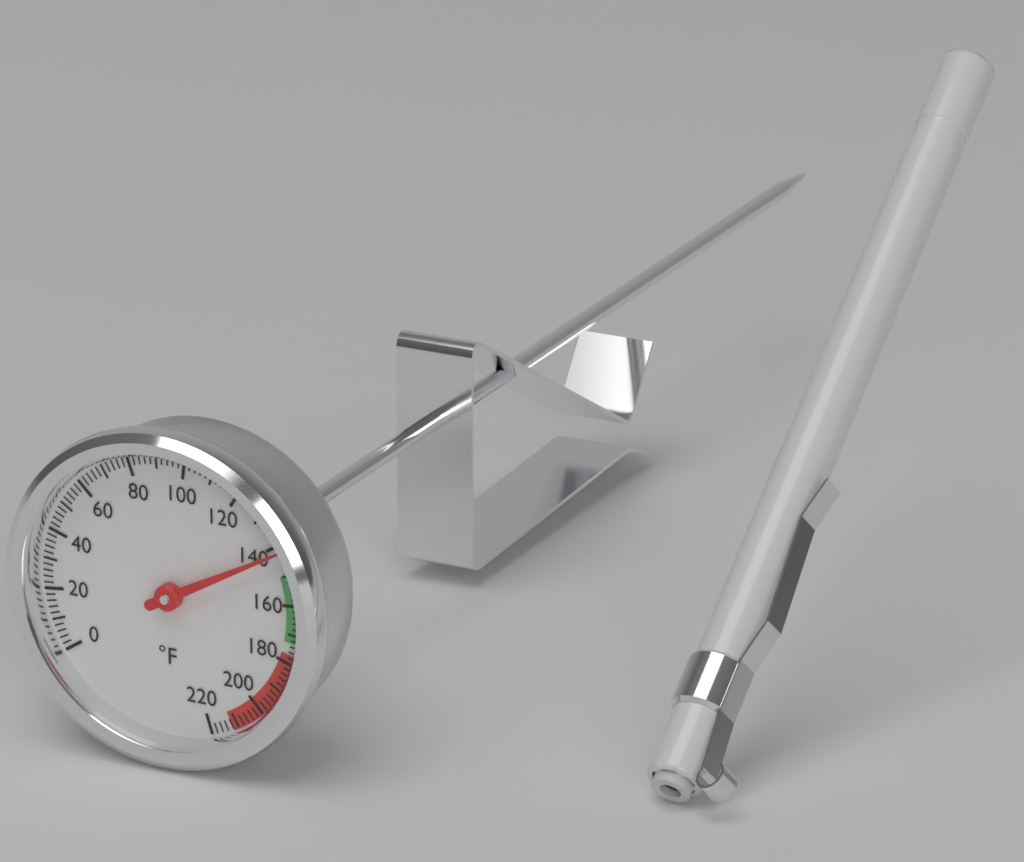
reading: 142 °F
